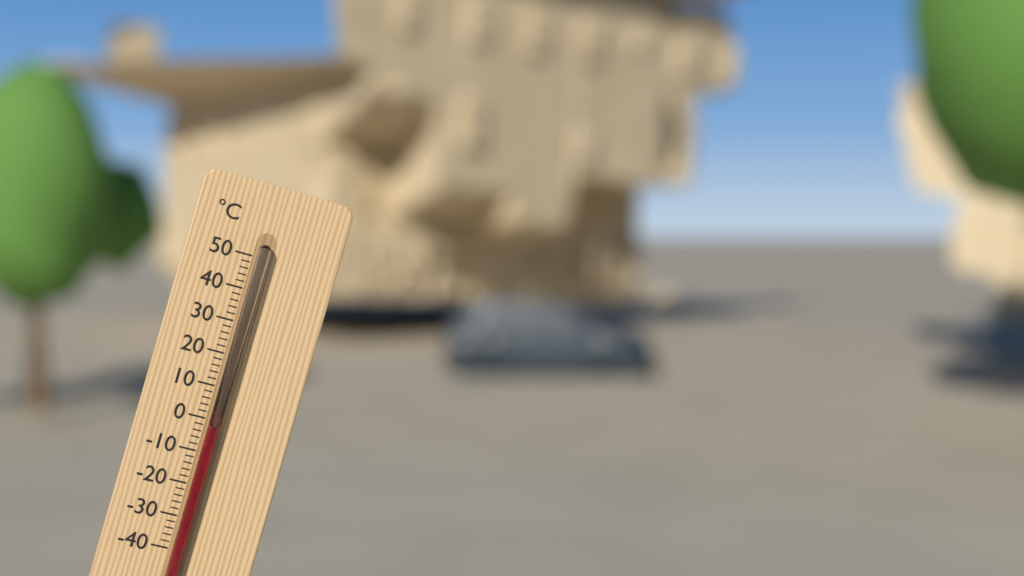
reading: -2 °C
